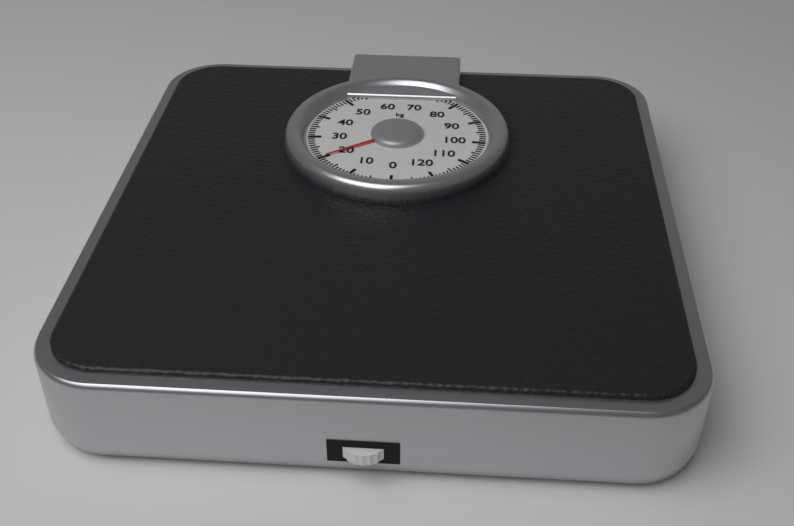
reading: 20 kg
